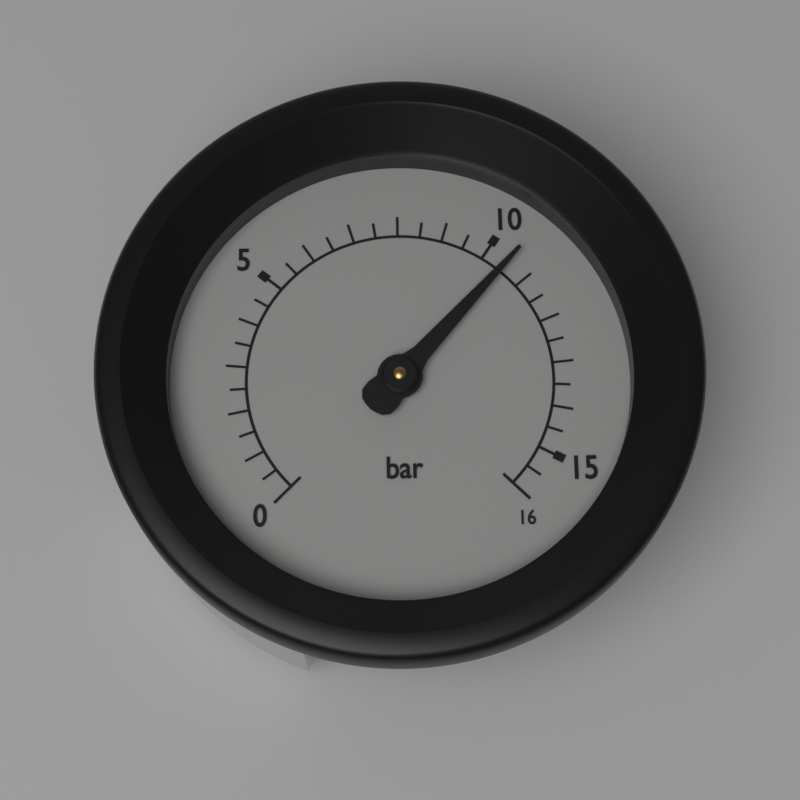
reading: 10.5 bar
